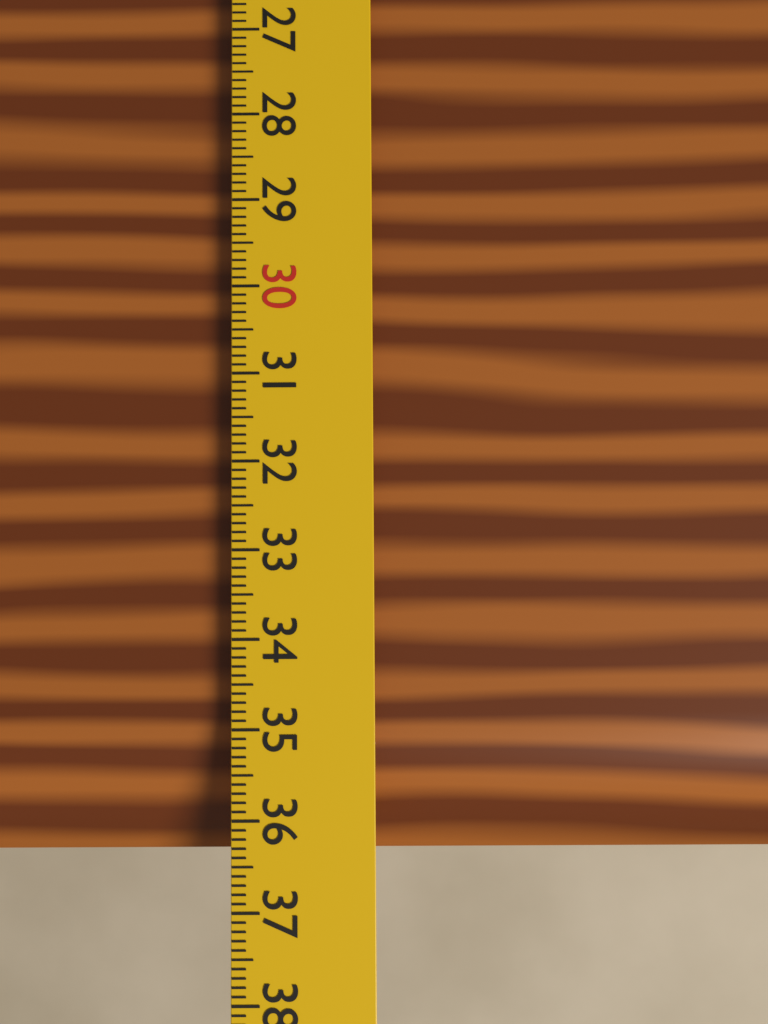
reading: 36.5 cm
